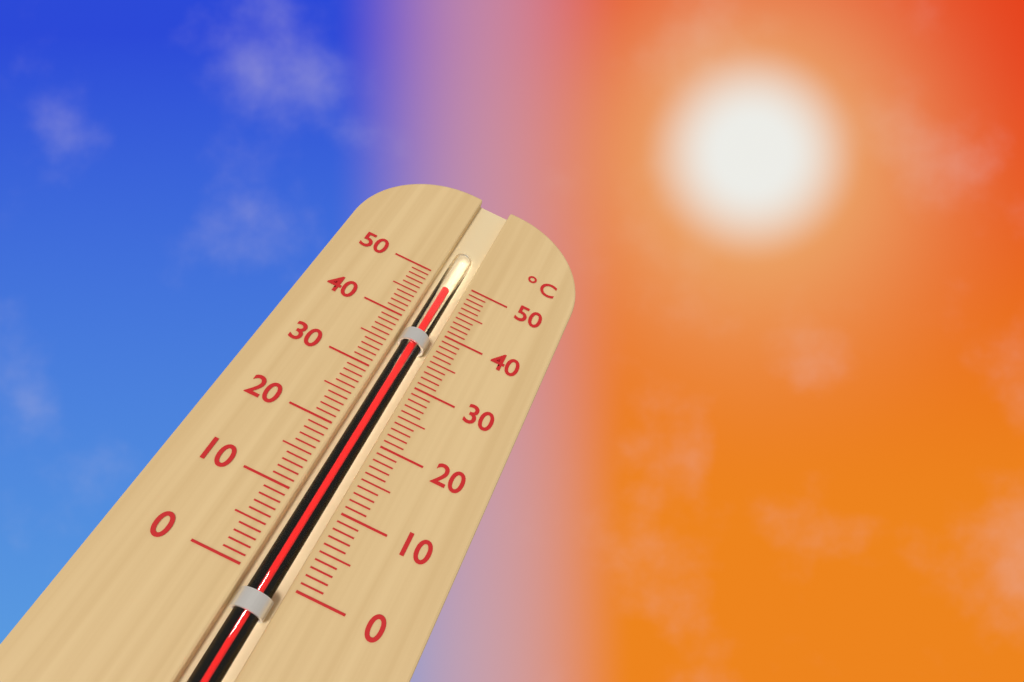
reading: 48 °C
